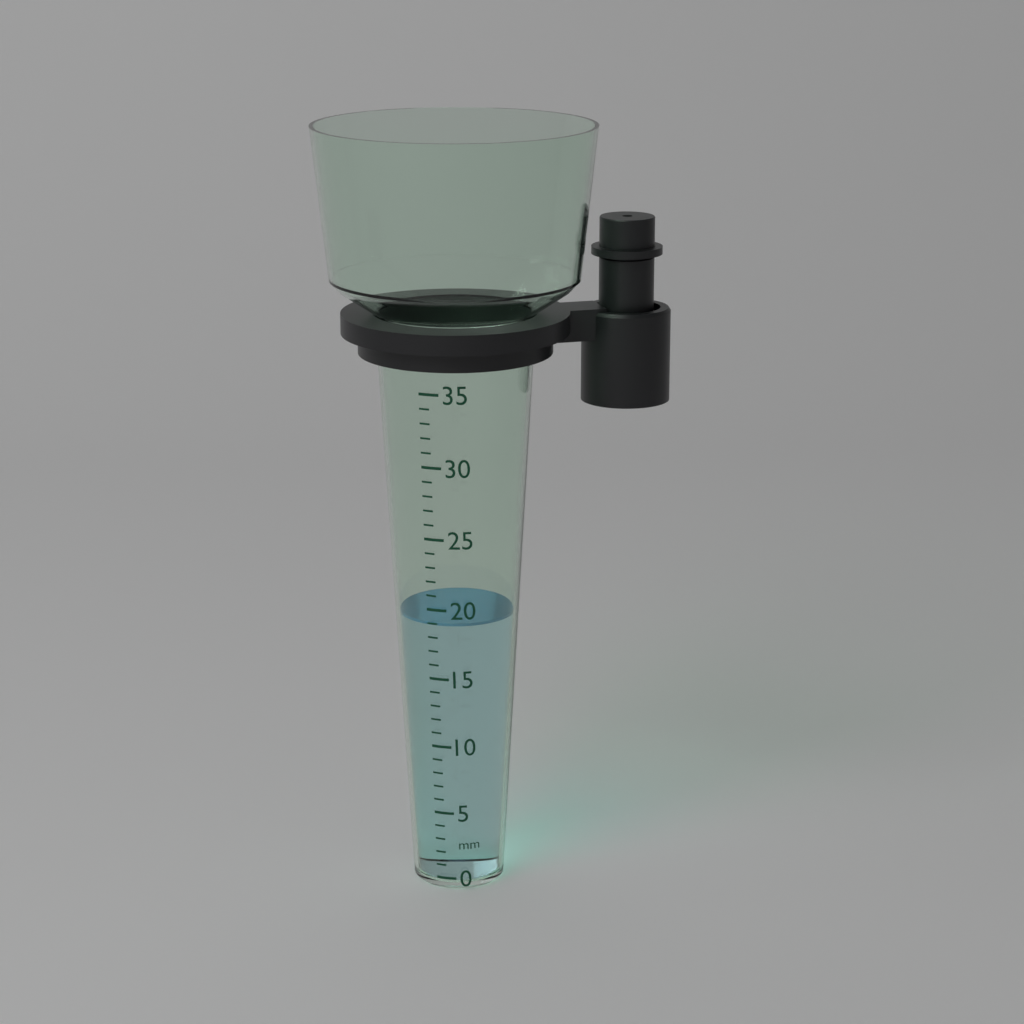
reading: 19 mm
